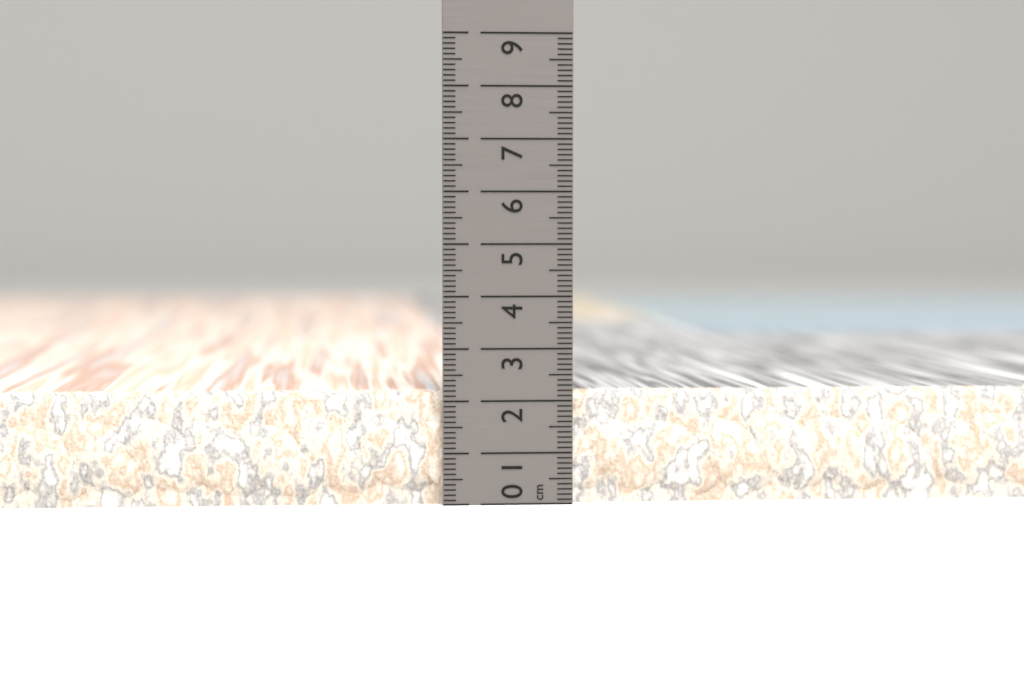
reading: 2.2 cm
